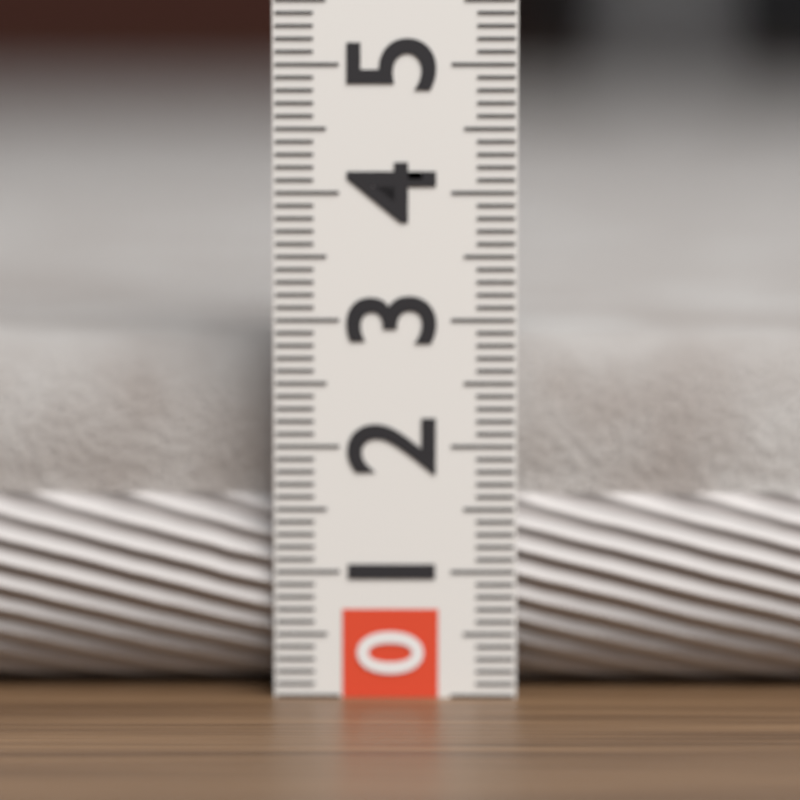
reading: 2.8 (no unit)
